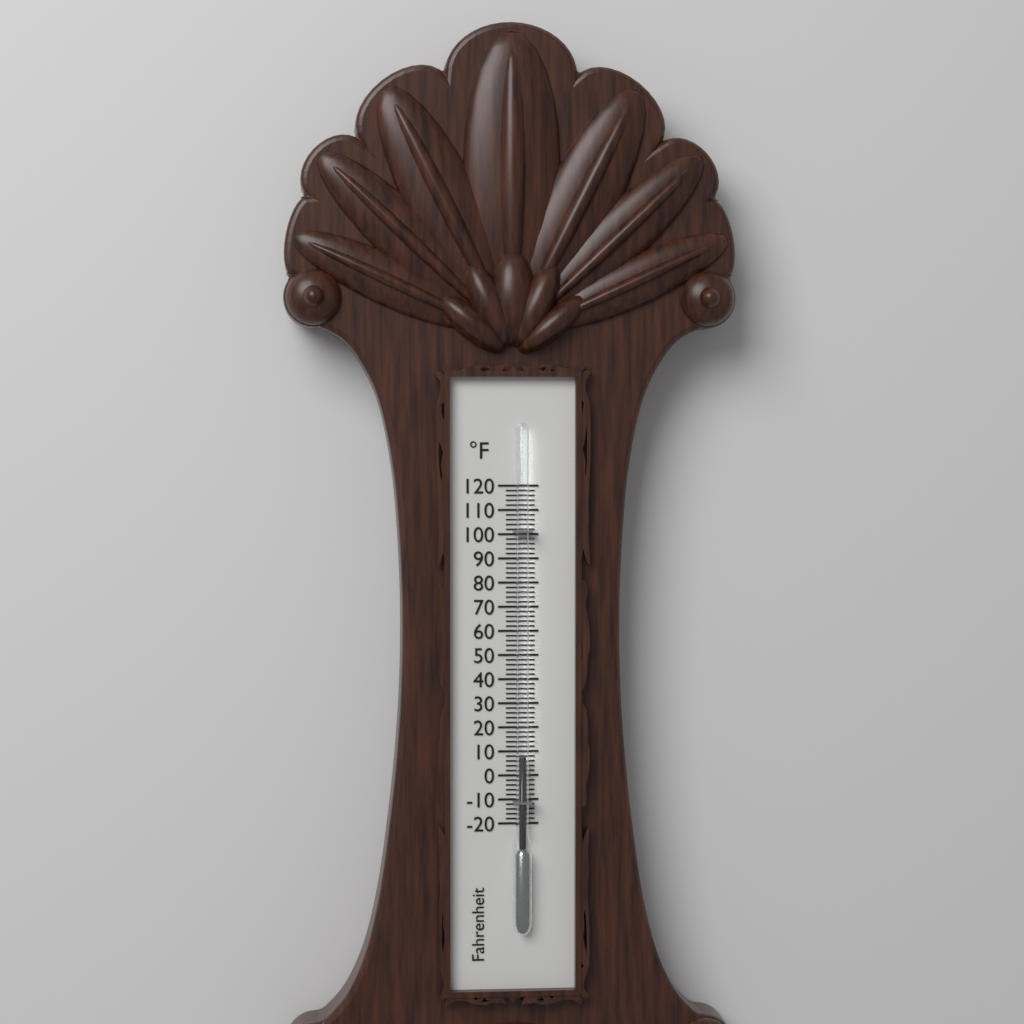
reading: 8 °F
